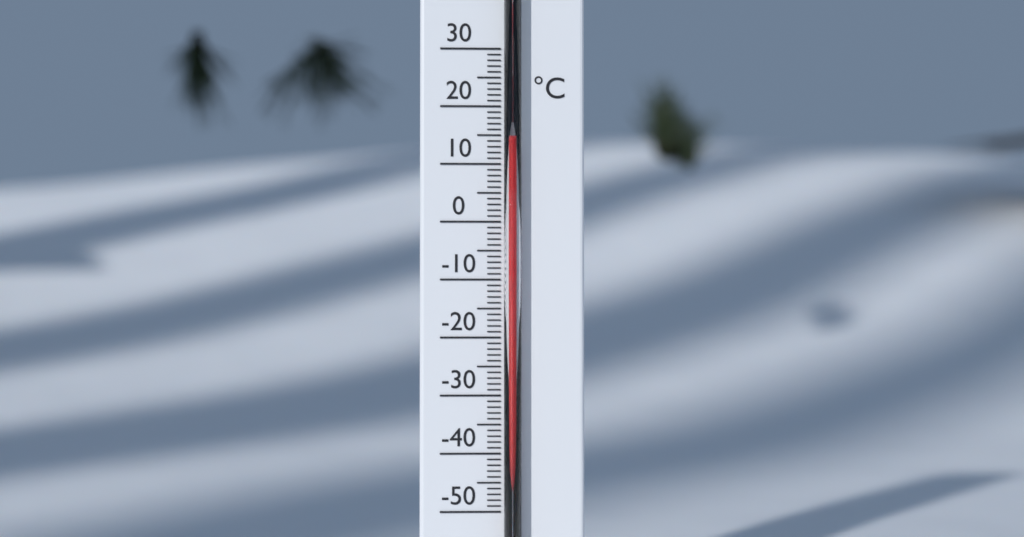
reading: 14 °C
